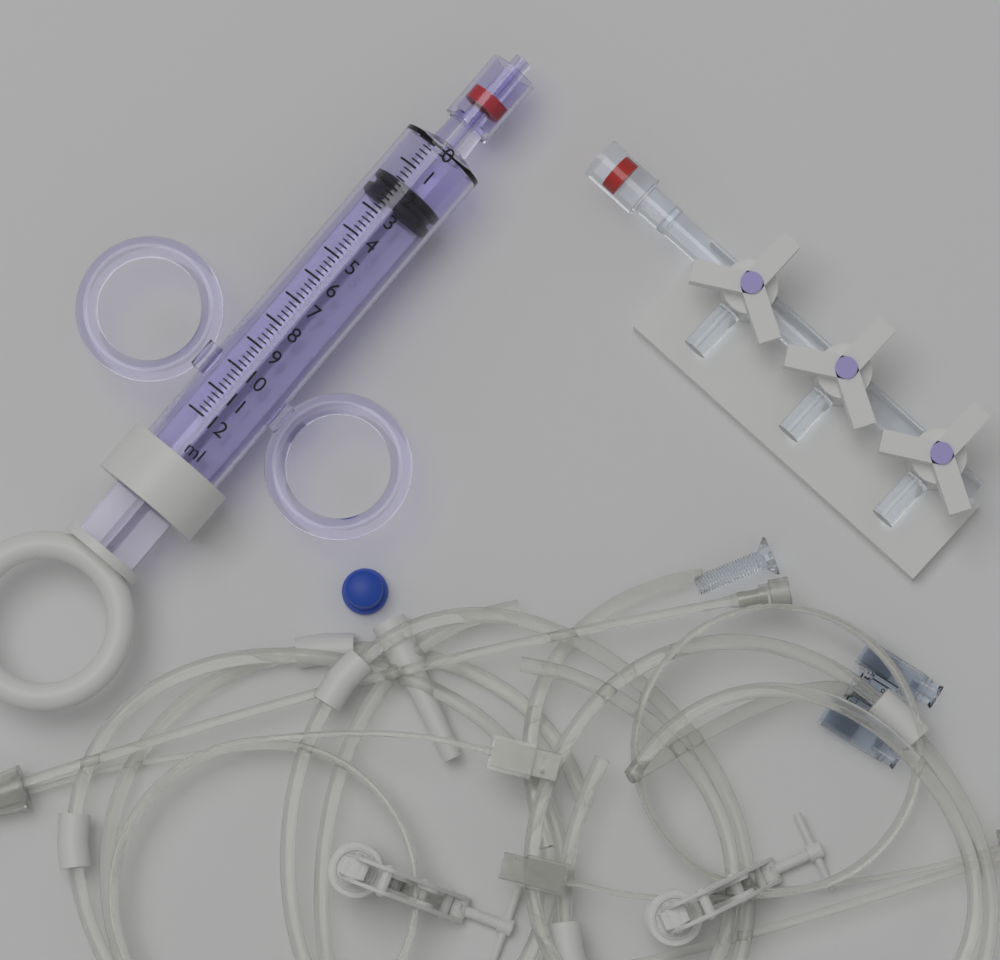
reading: 1.6 ml
